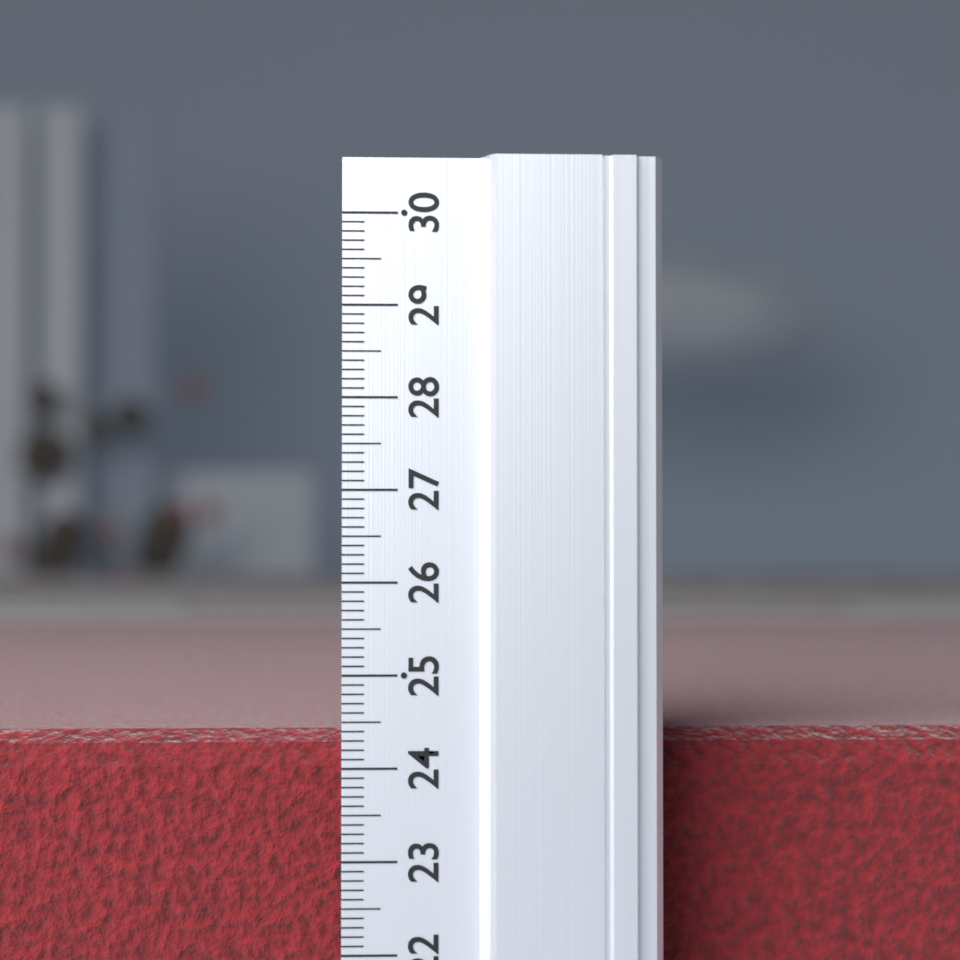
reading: 24.3 (no unit)
